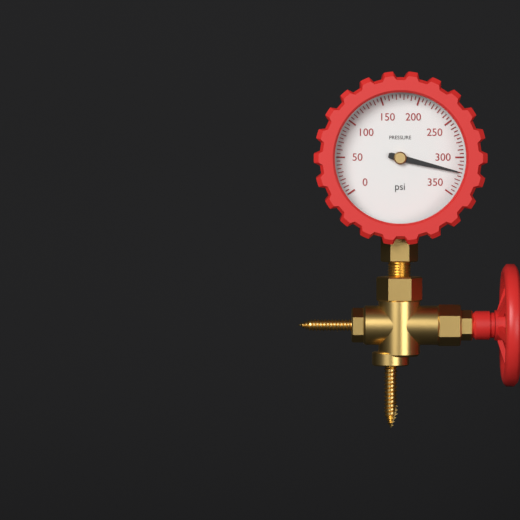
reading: 320 psi
